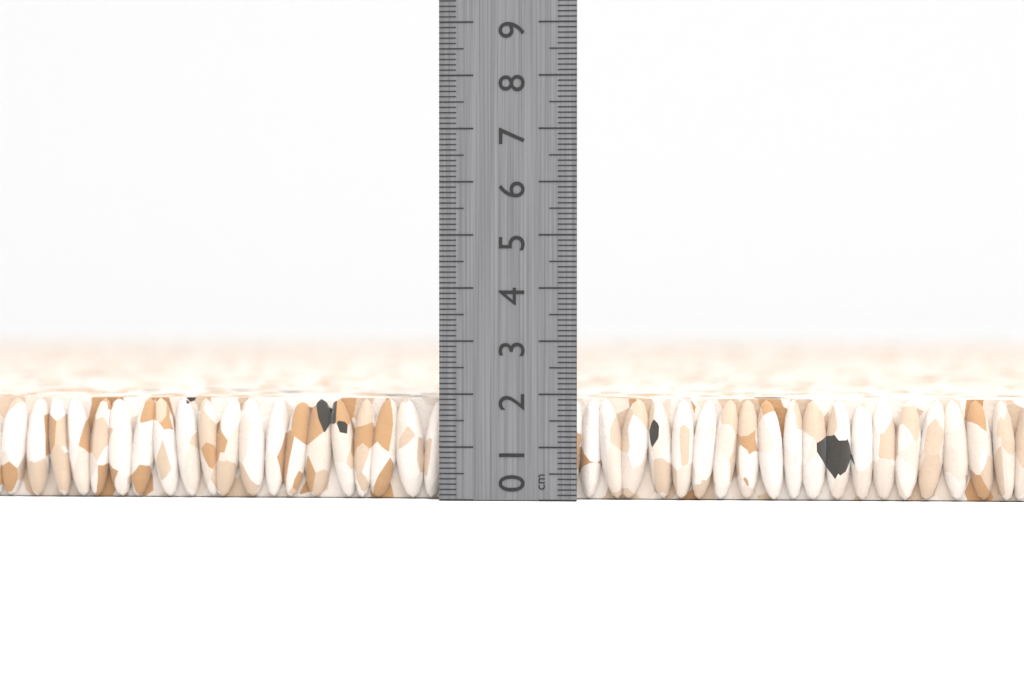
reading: 1.9 cm
